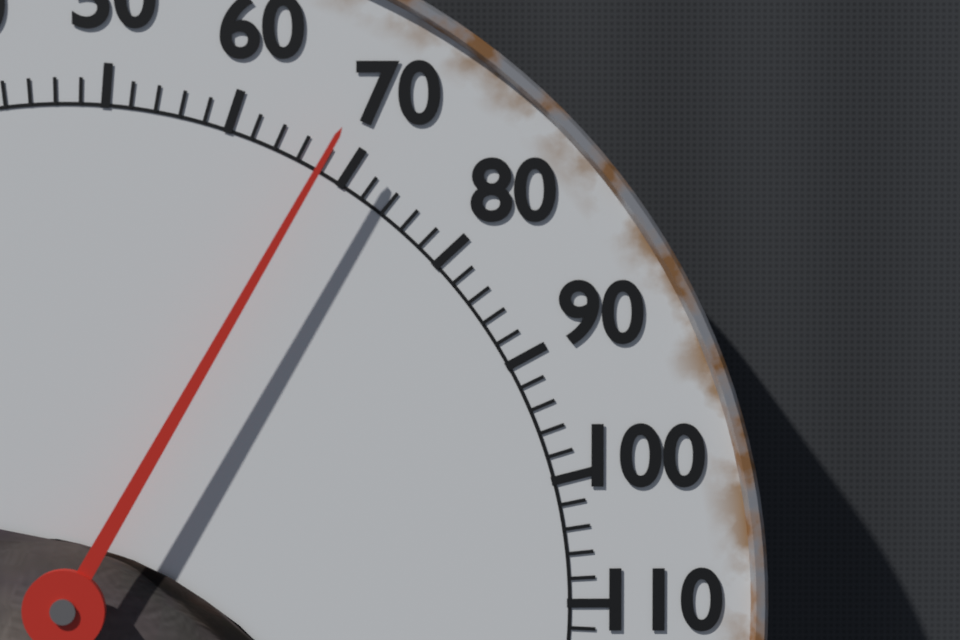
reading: 68 °F
